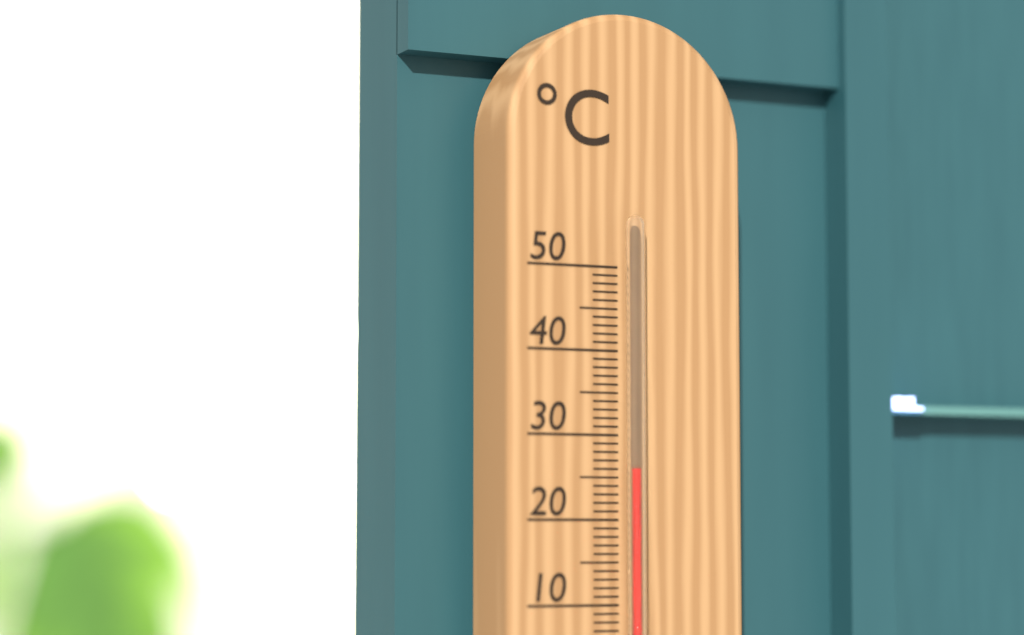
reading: 26 °C
